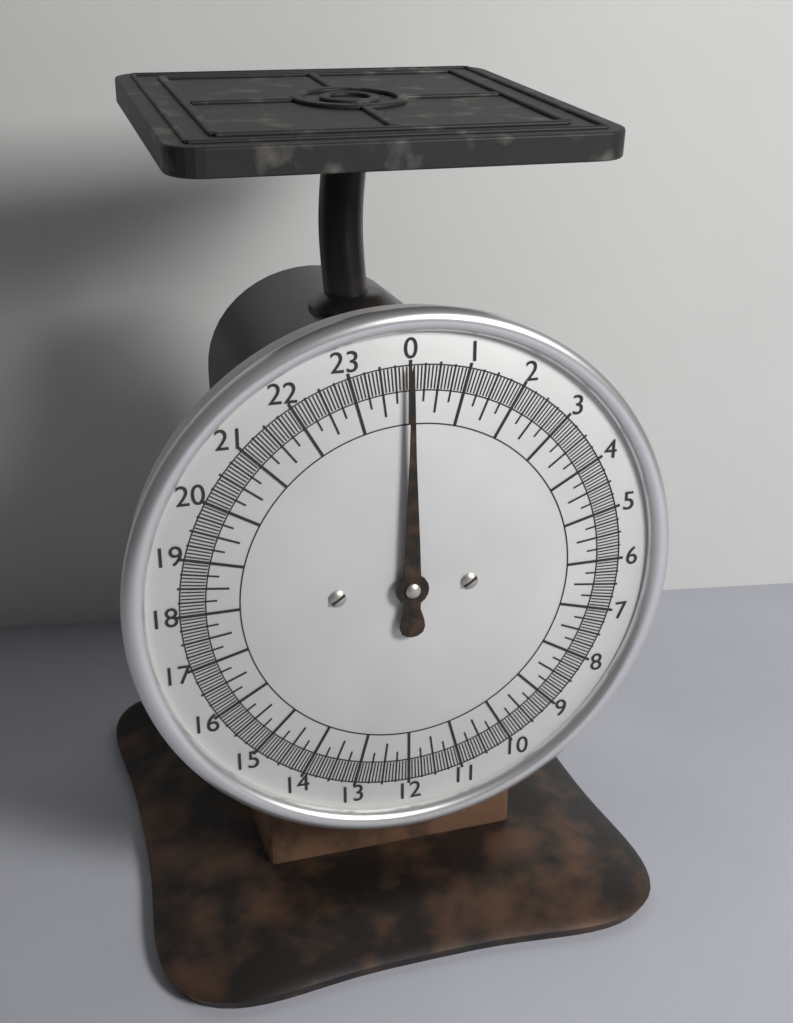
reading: 0.0000 (no unit)
